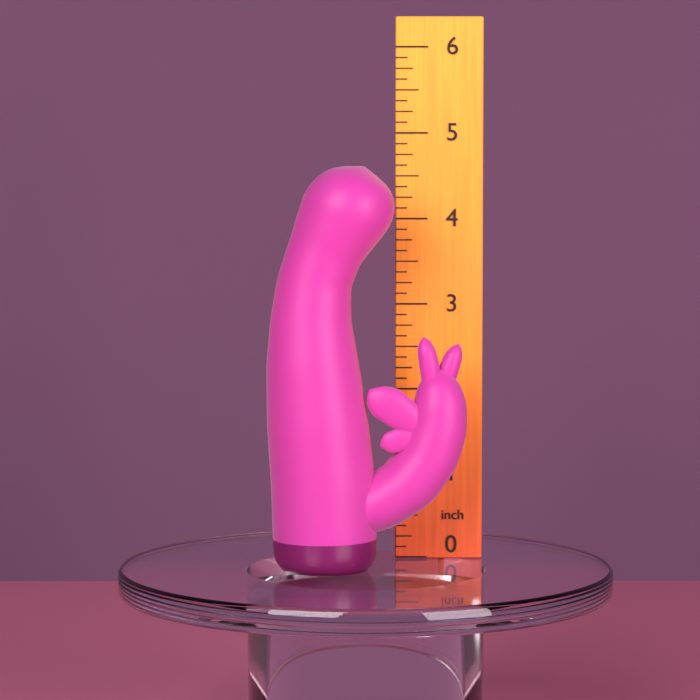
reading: 4.625 inch
